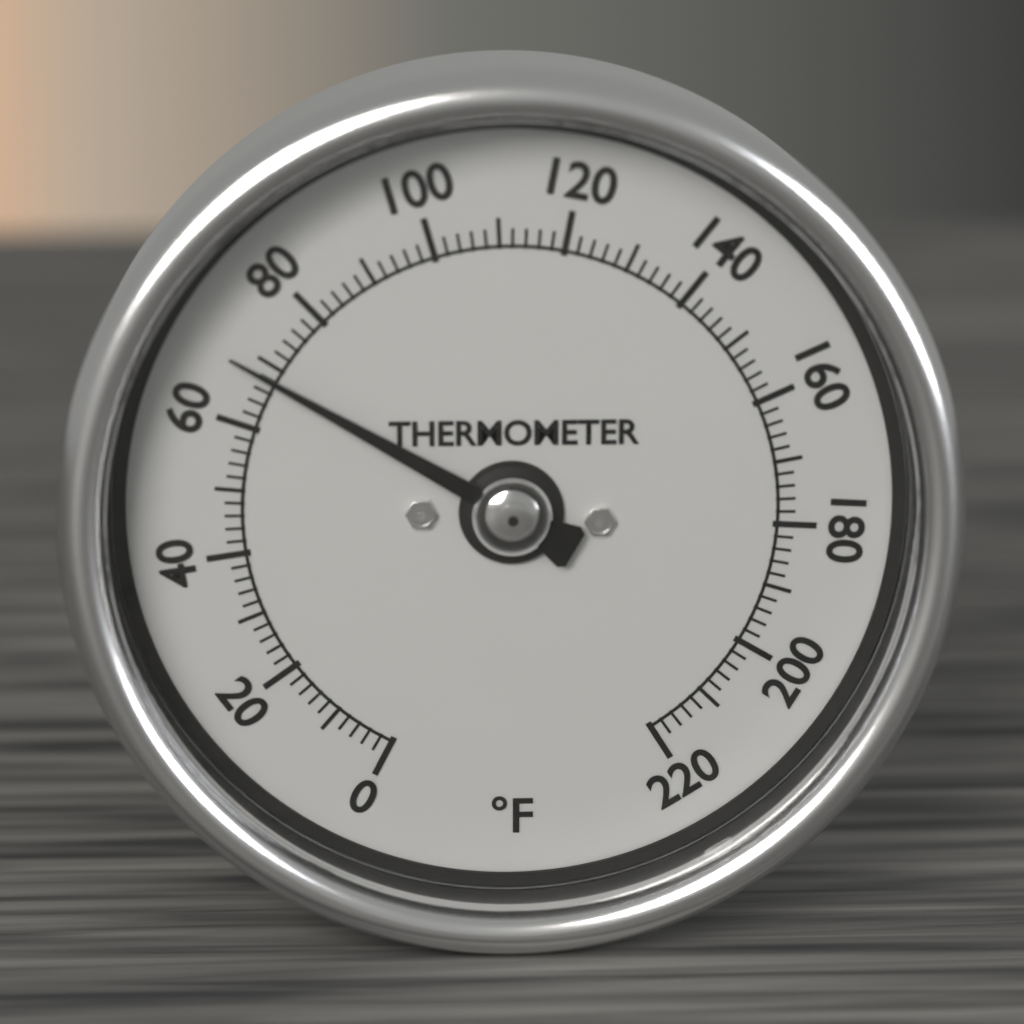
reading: 68 °F
